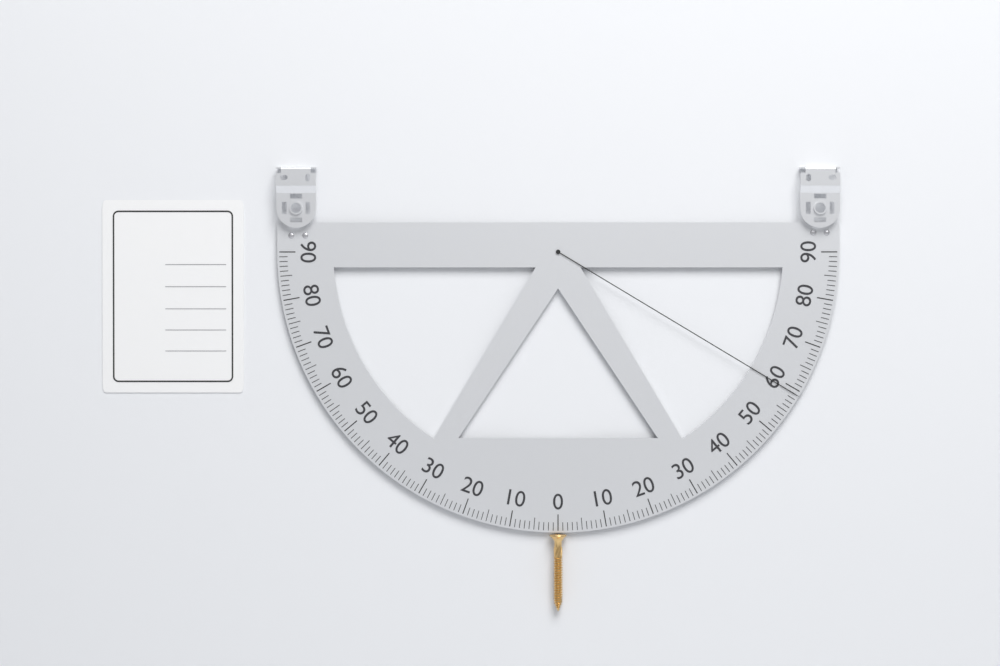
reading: 59 (no unit)
